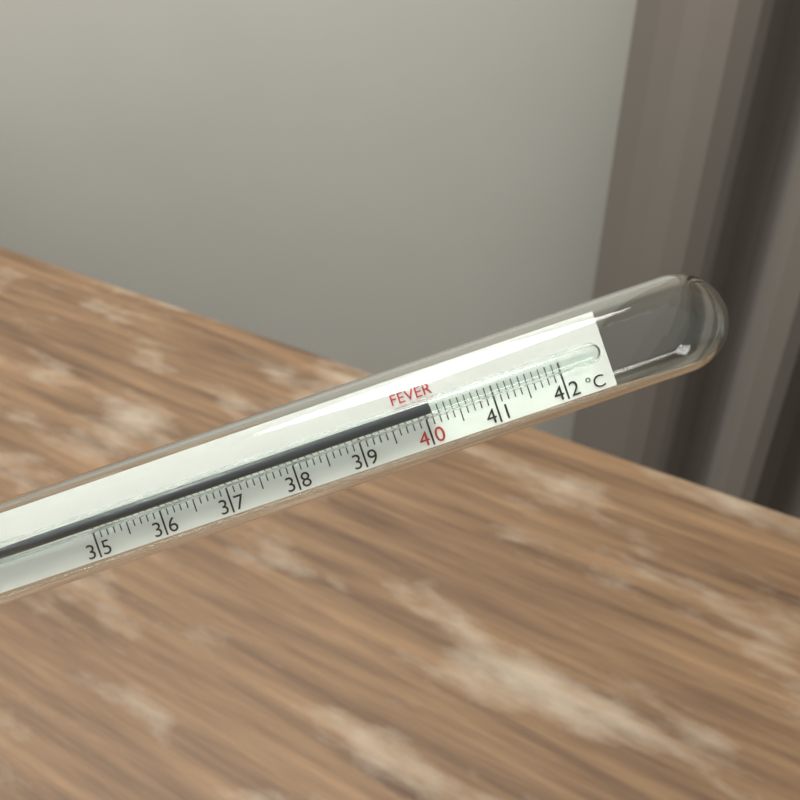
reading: 40.1 °C
